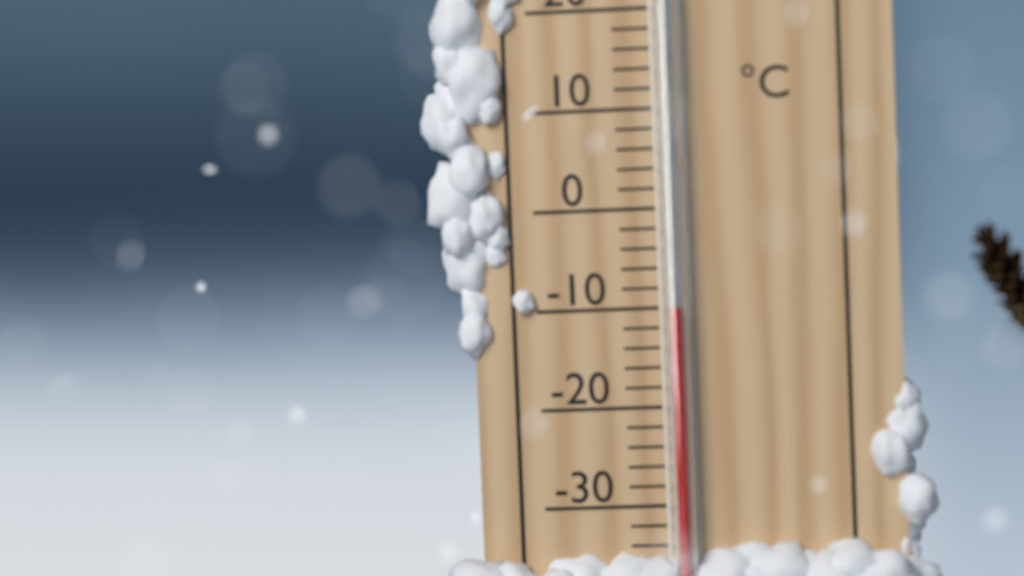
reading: -10 °C
